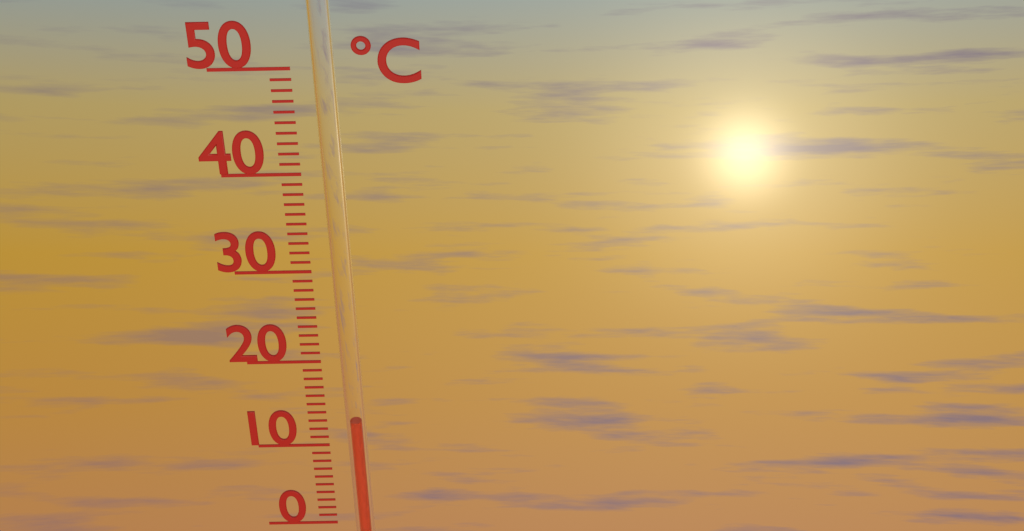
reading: 13 °C
